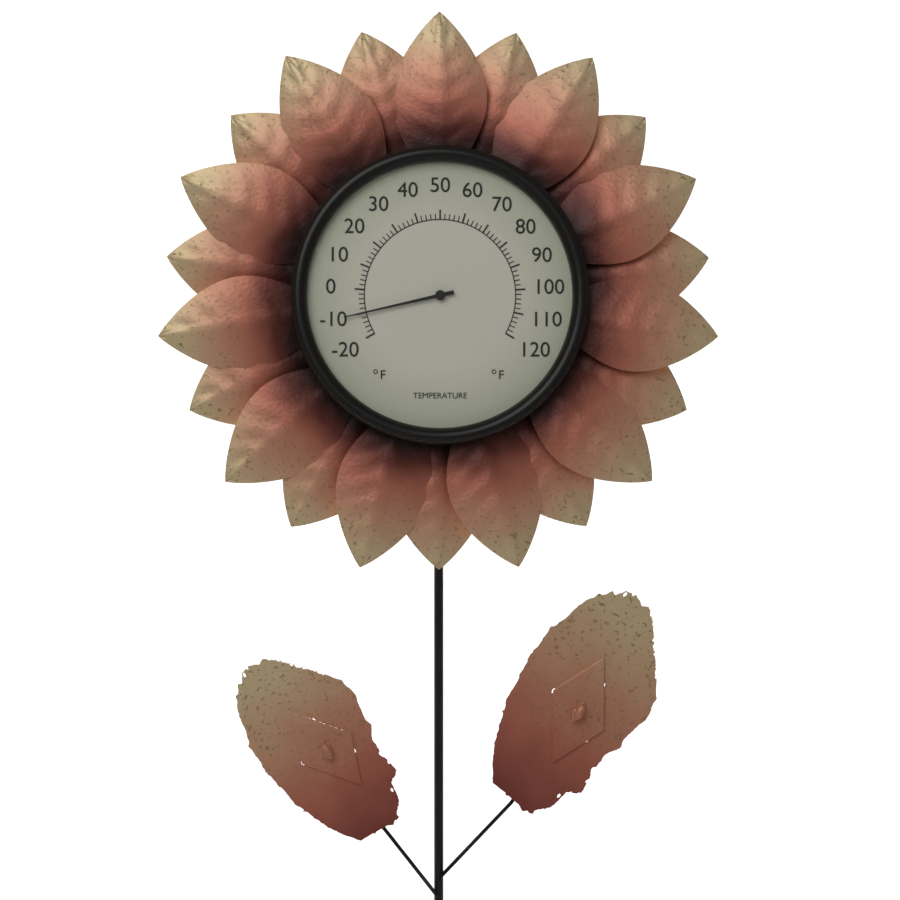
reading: -10 °F
